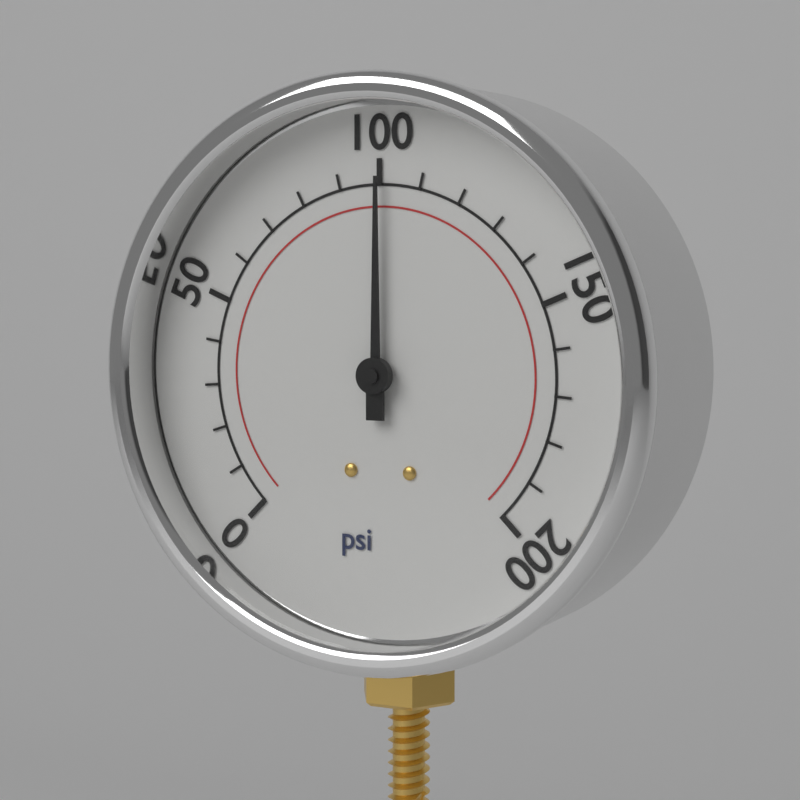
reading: 100 psi
